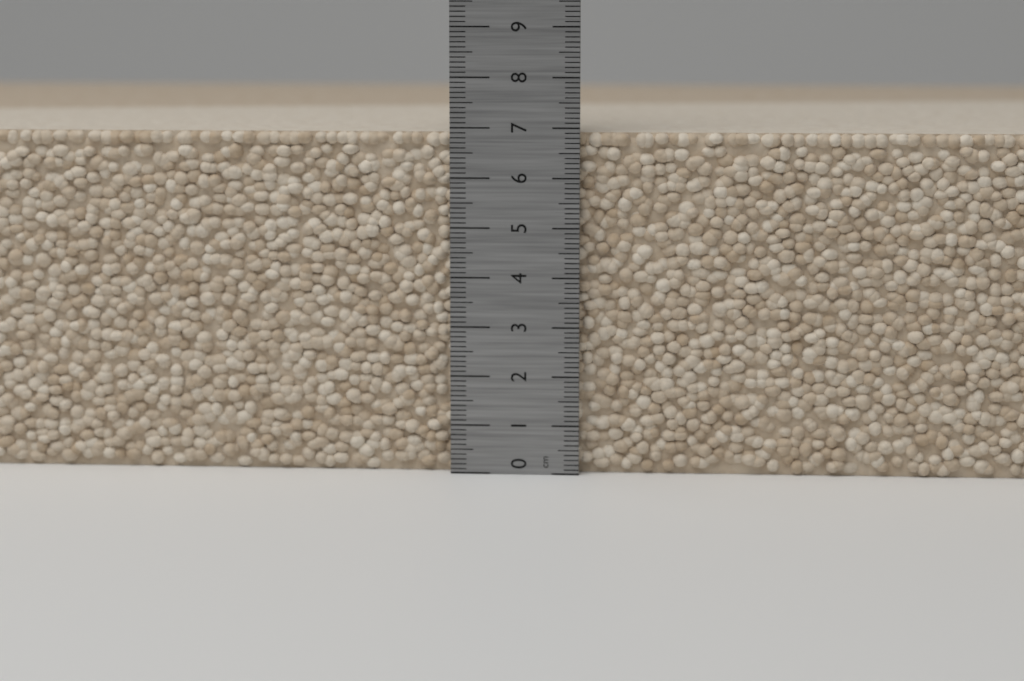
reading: 6.9 cm
